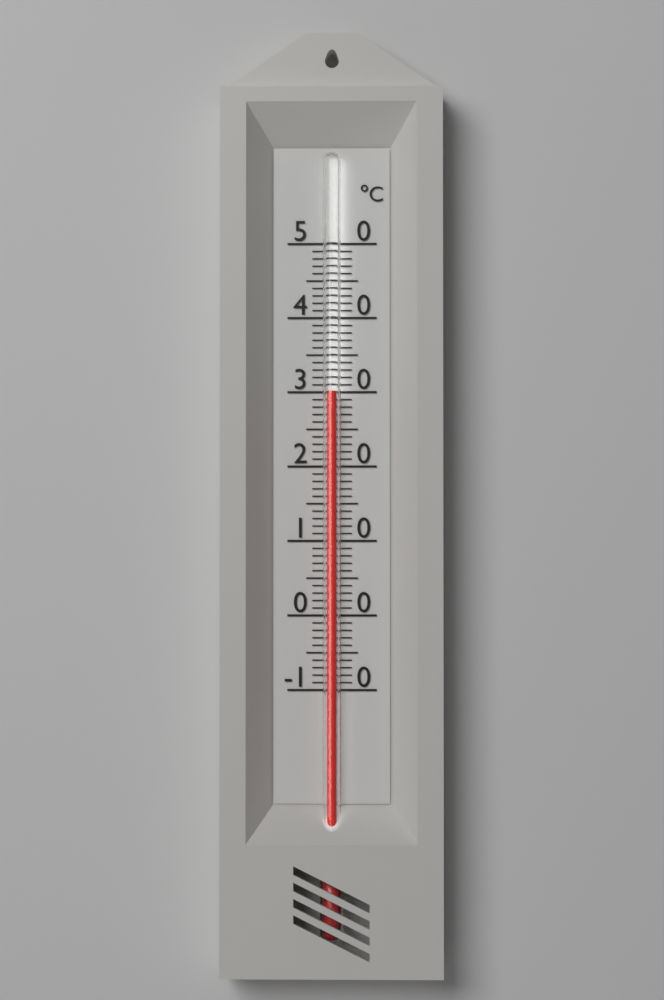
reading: 30 °C
